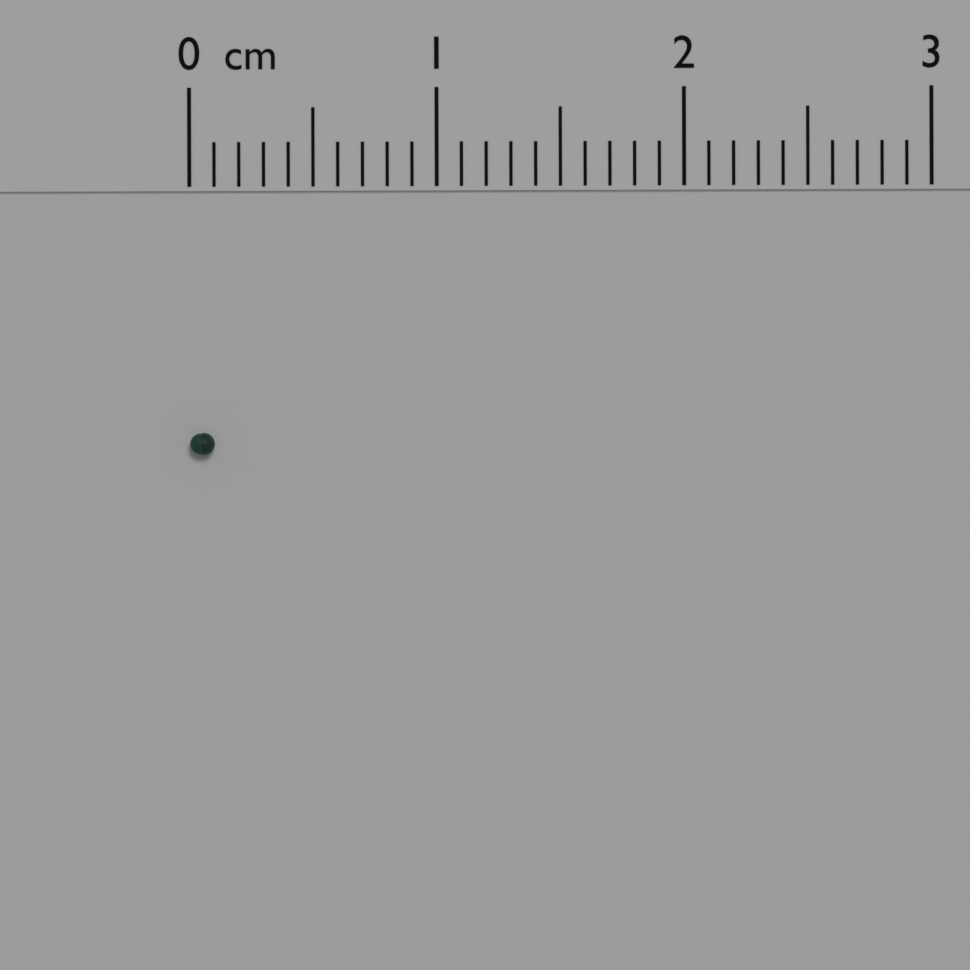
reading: 0.1 cm
